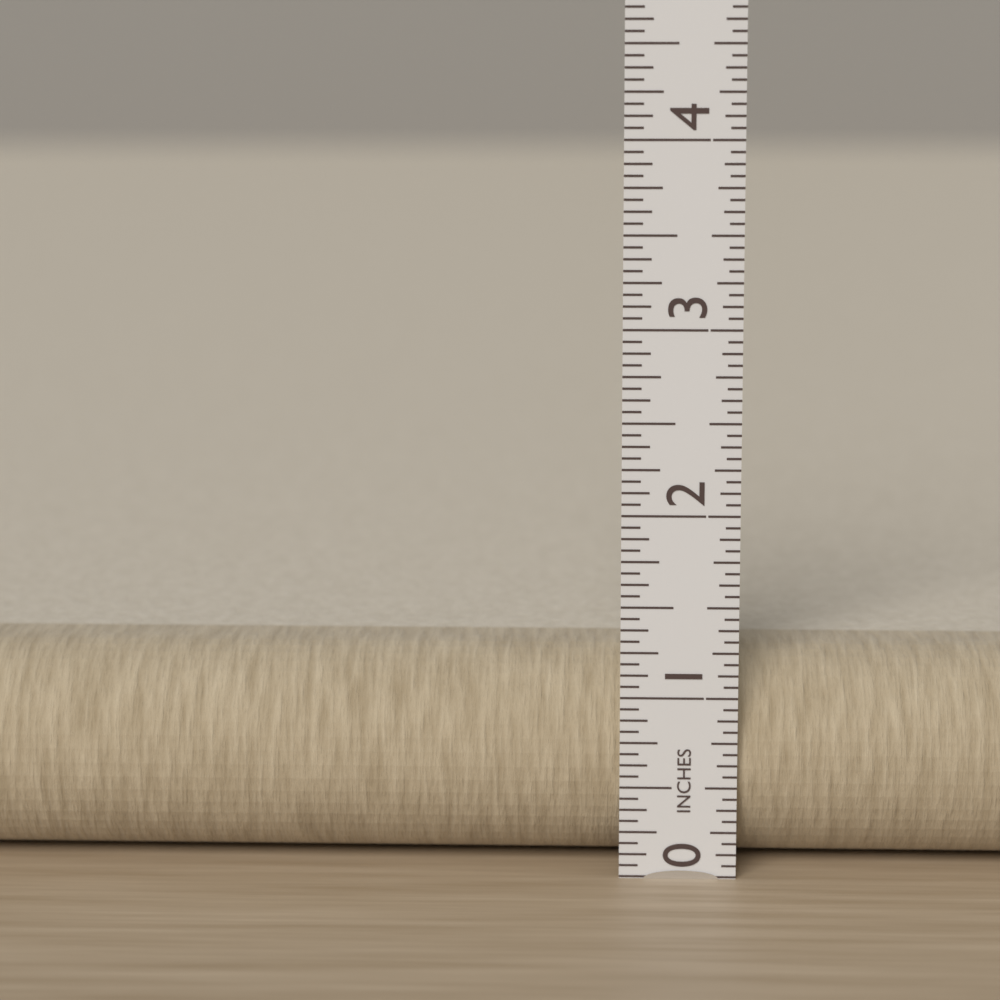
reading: 1.1875 in
